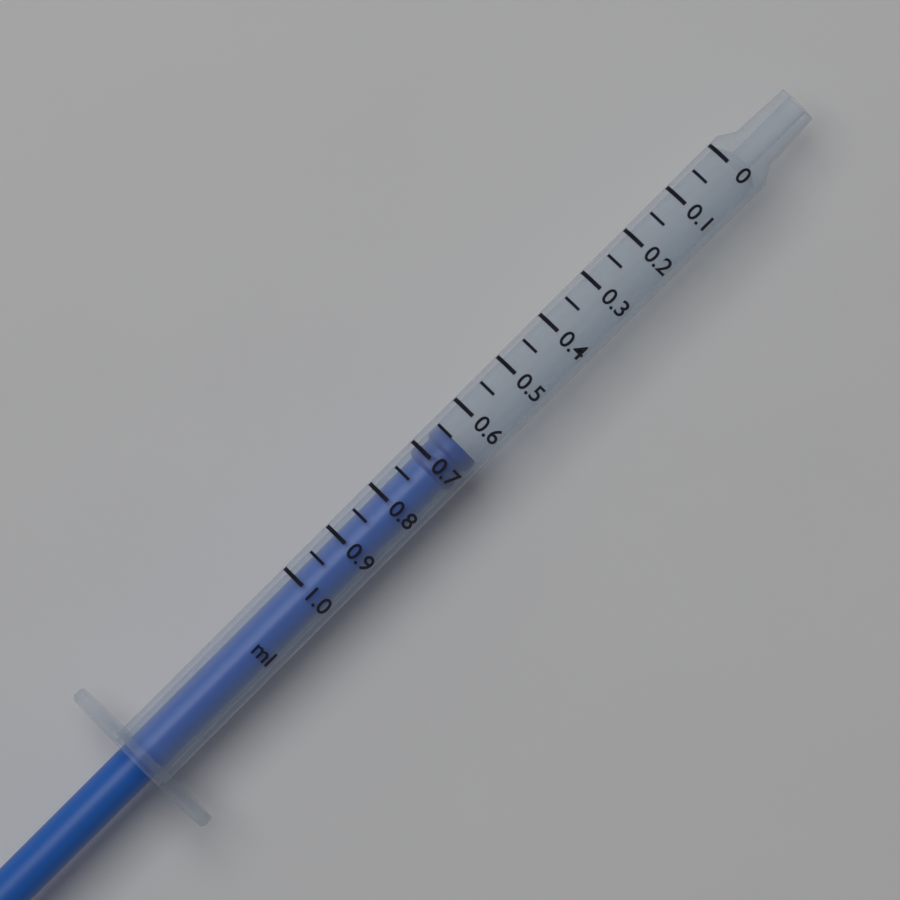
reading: 0.65 ml
